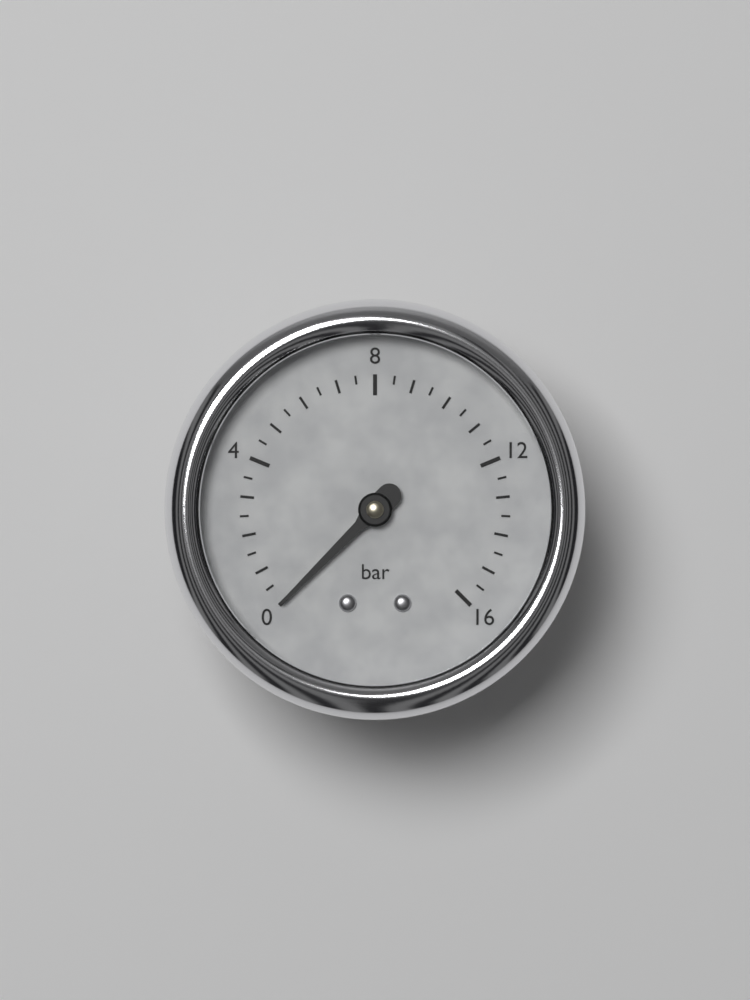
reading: 0.0 bar
